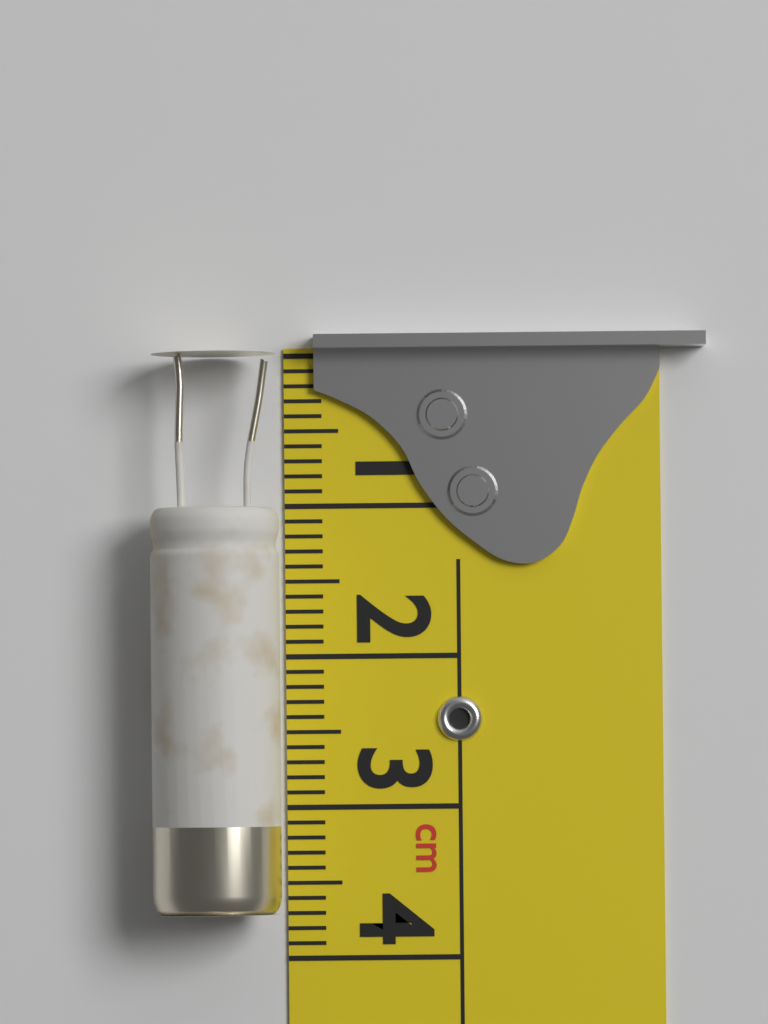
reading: 3.7 cm
